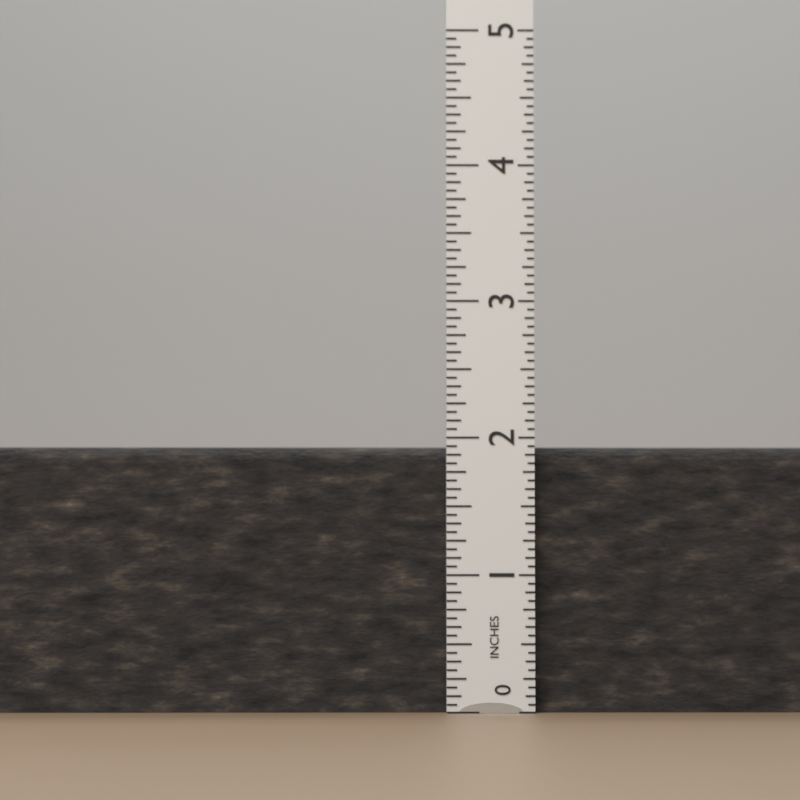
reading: 1.9375 in
